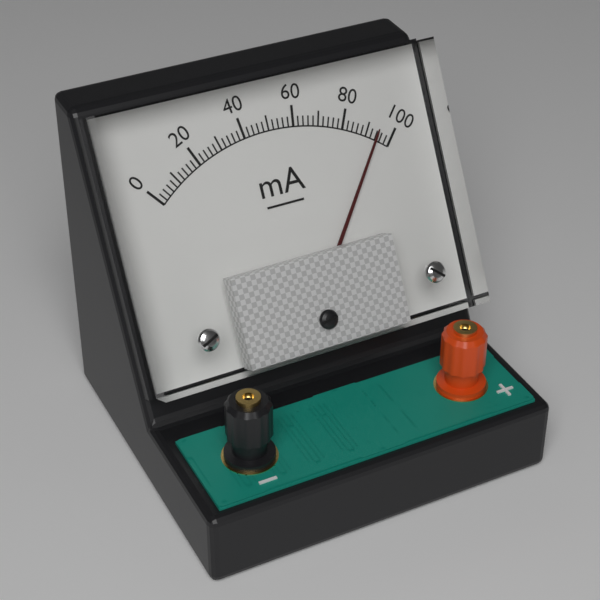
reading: 94 mA
